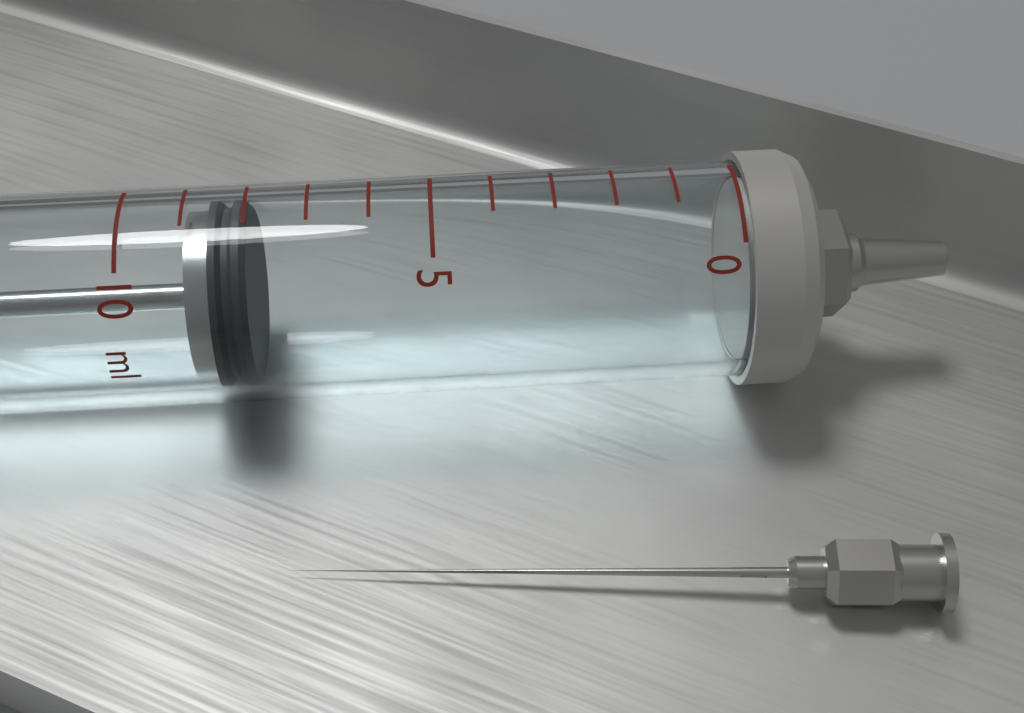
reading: 8 ml
